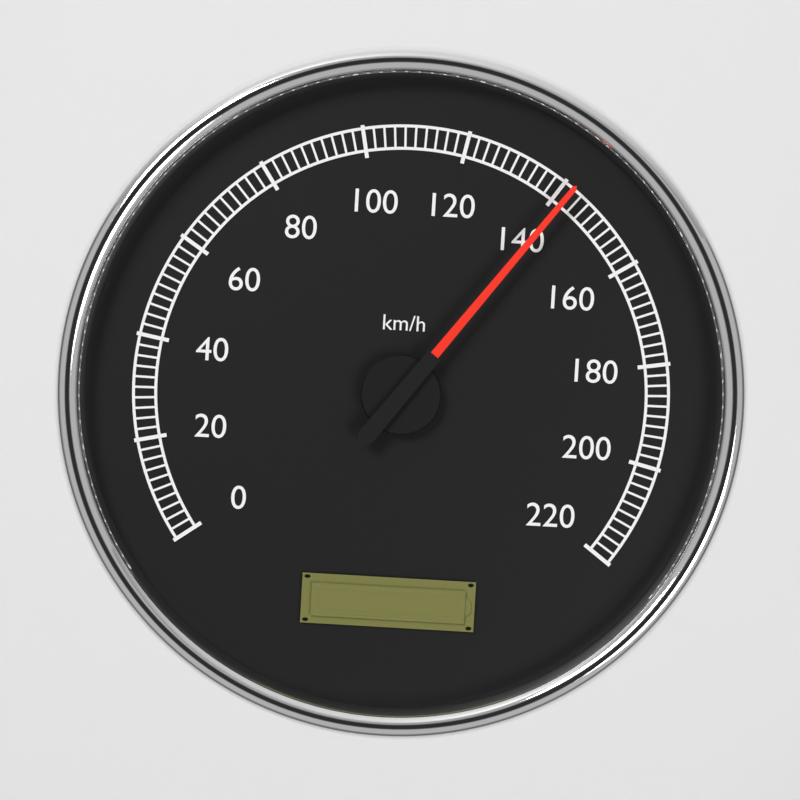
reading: 142 km/h
